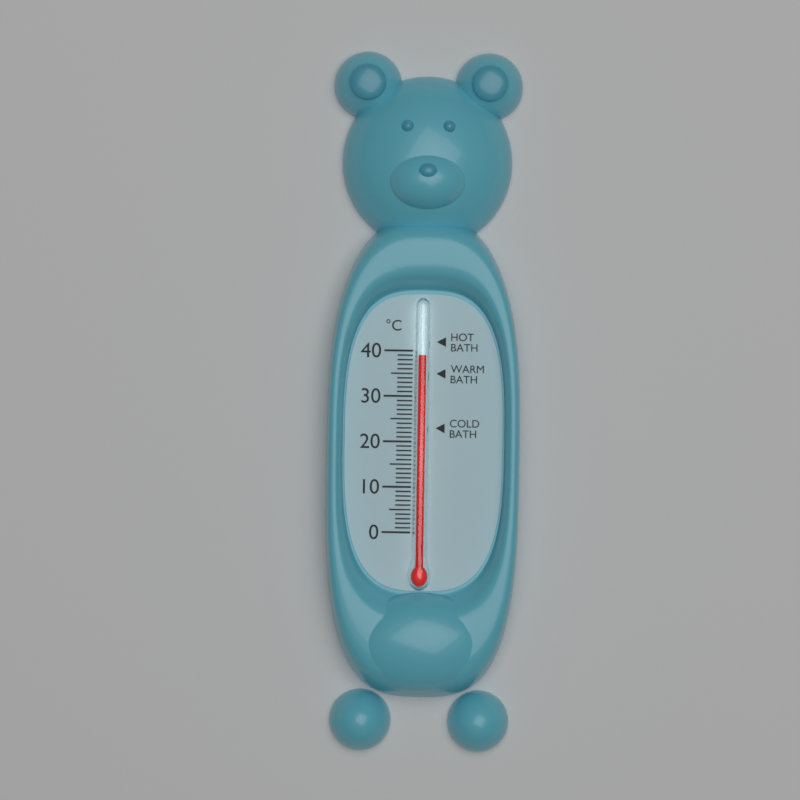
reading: 39 °C
